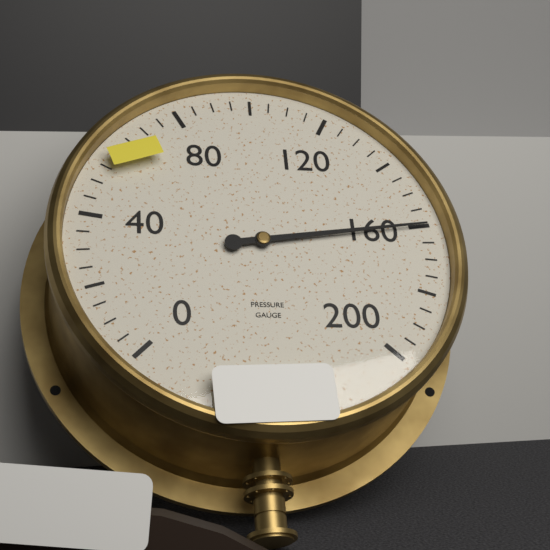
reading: 160 (no unit)
